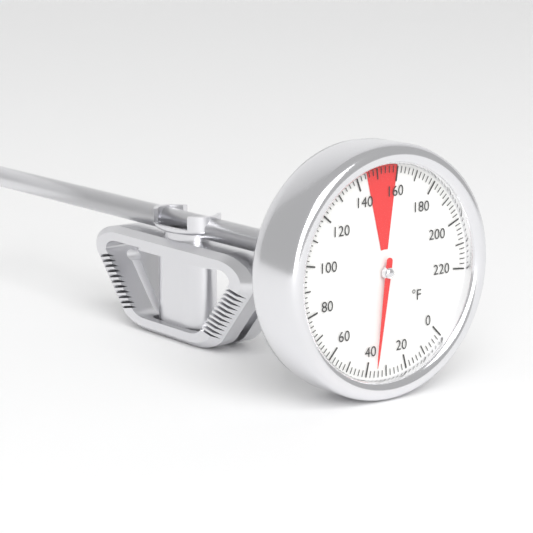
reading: 36 °F
